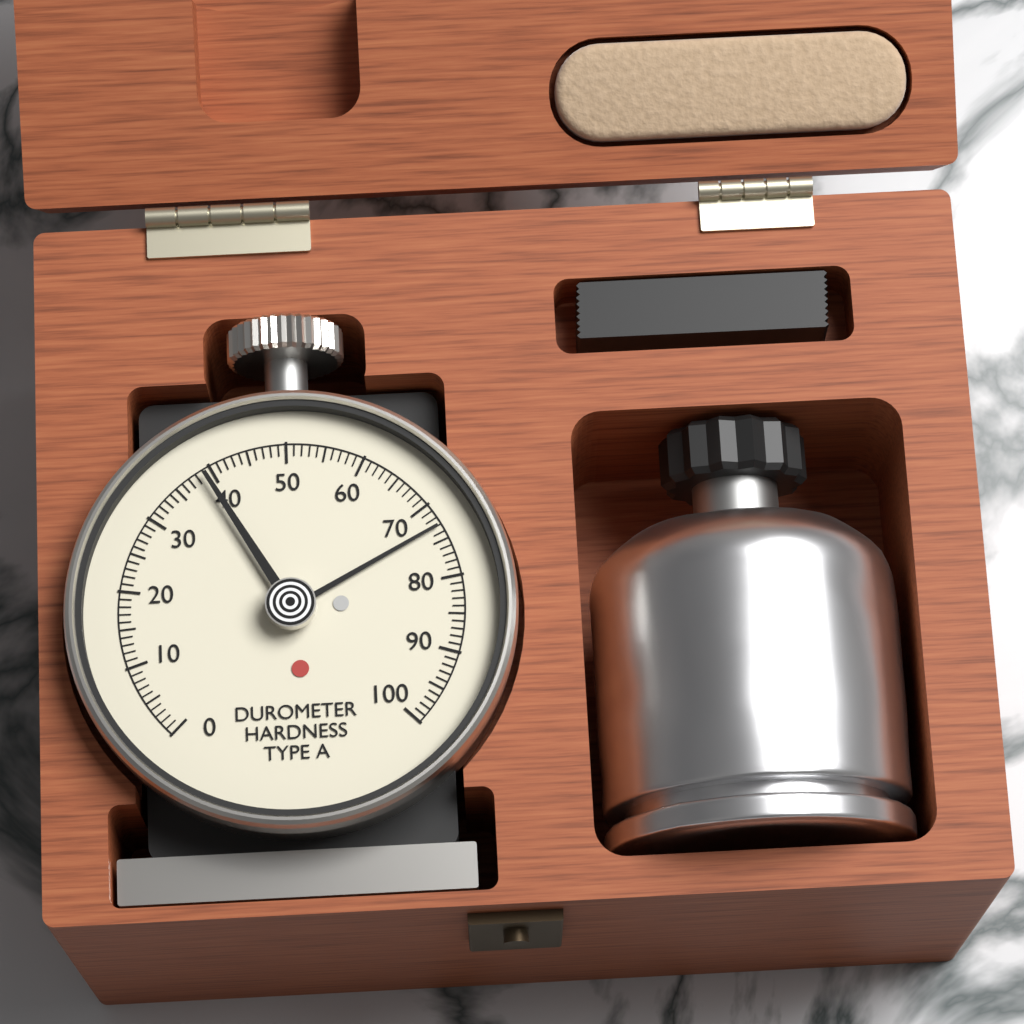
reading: 73 Shore A
